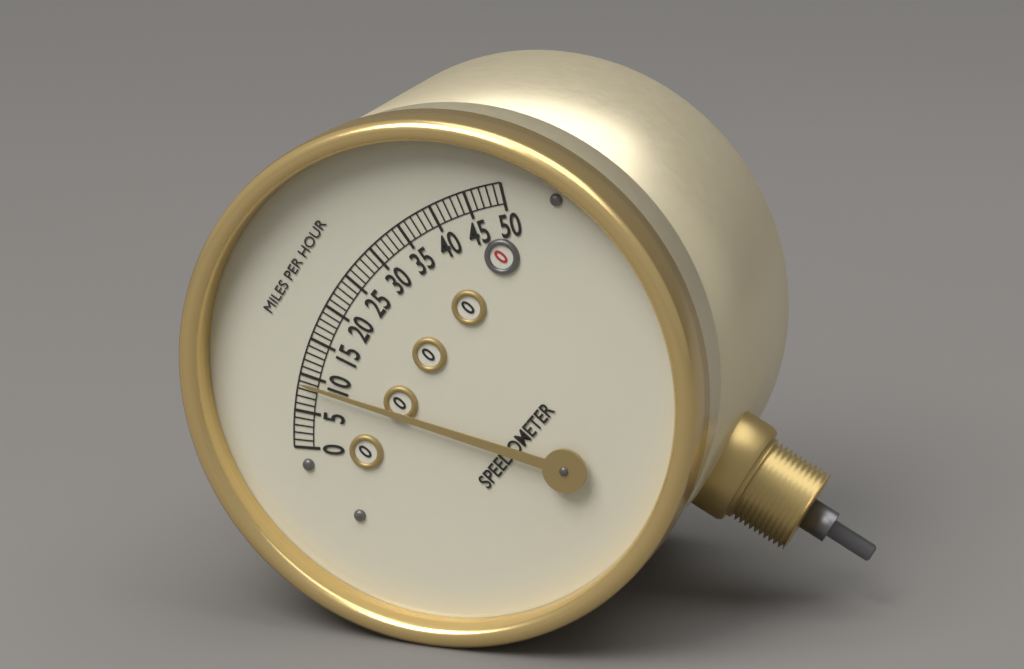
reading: 9 mph
